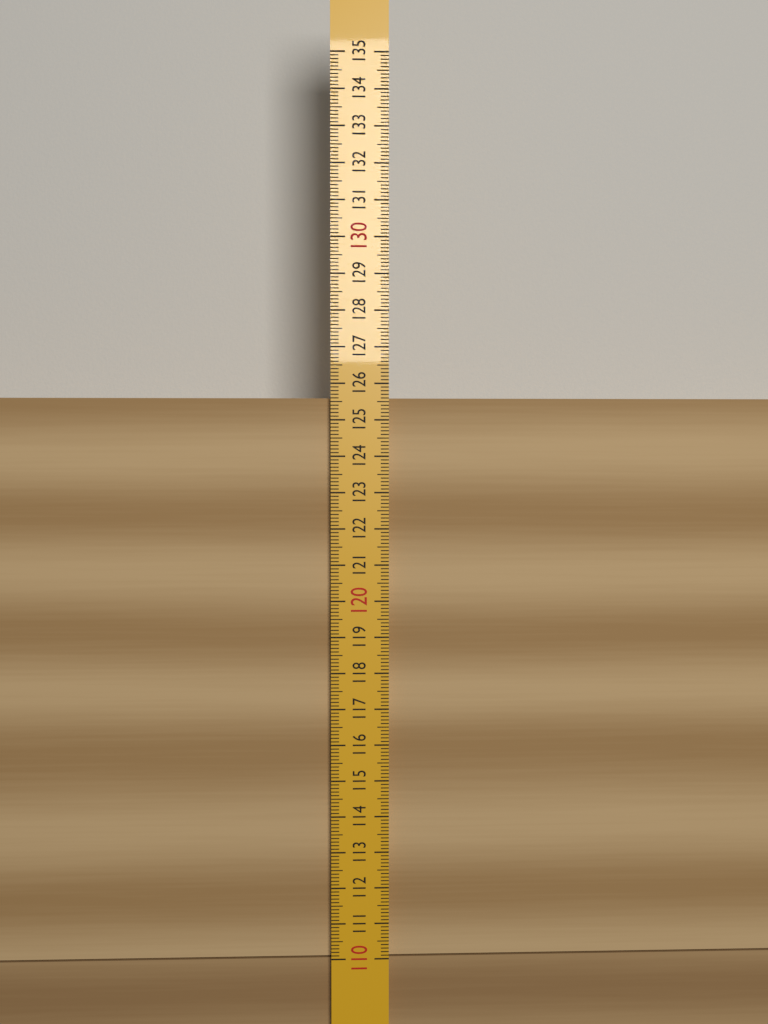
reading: 125.6 (no unit)
